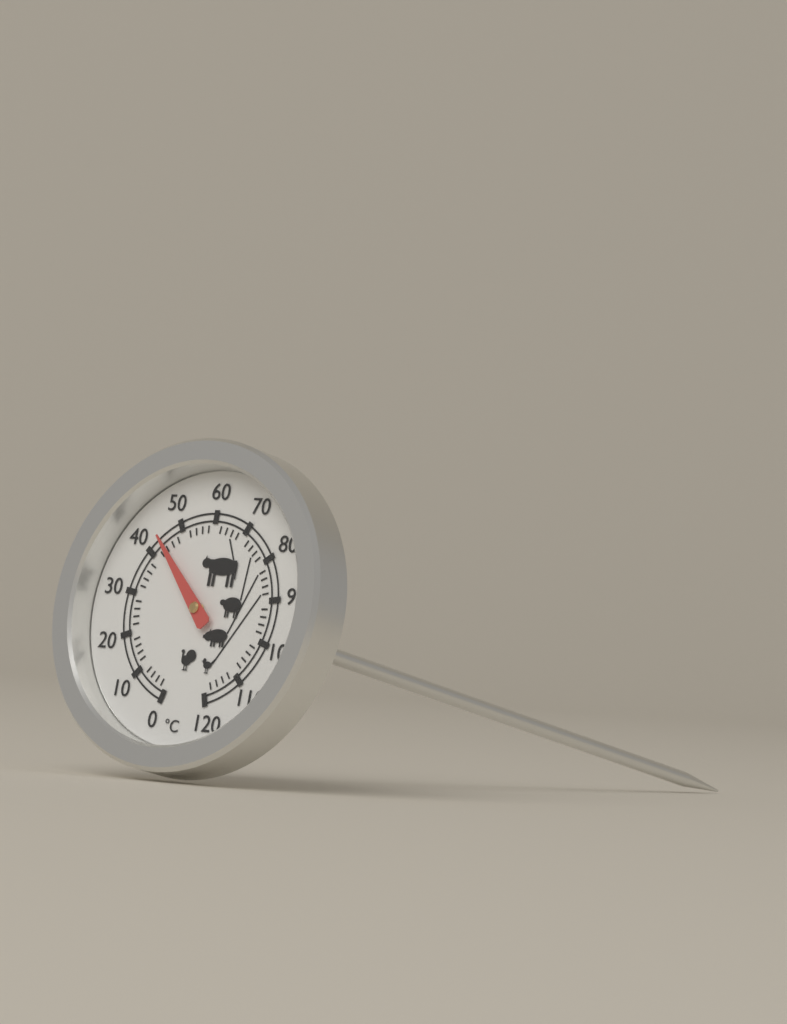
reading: 44 °C
